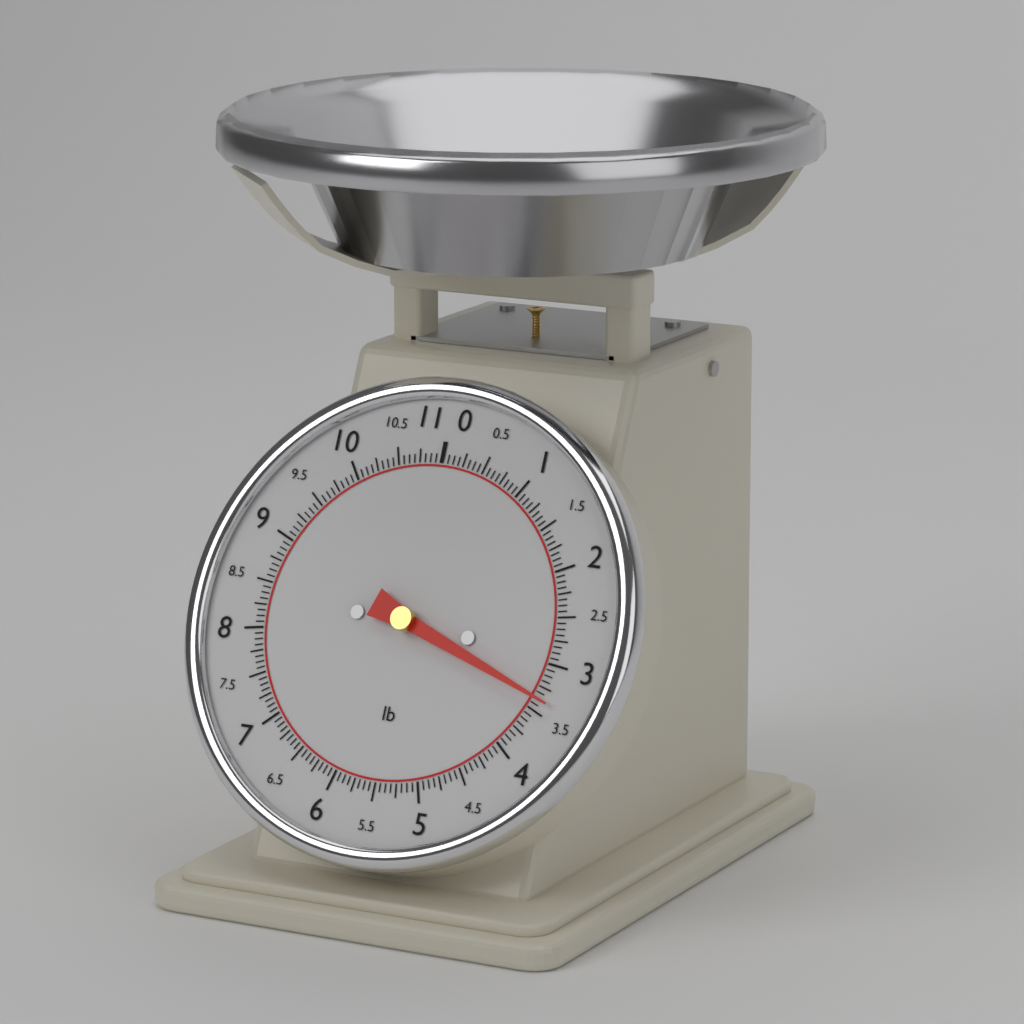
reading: 3.3750 lb
